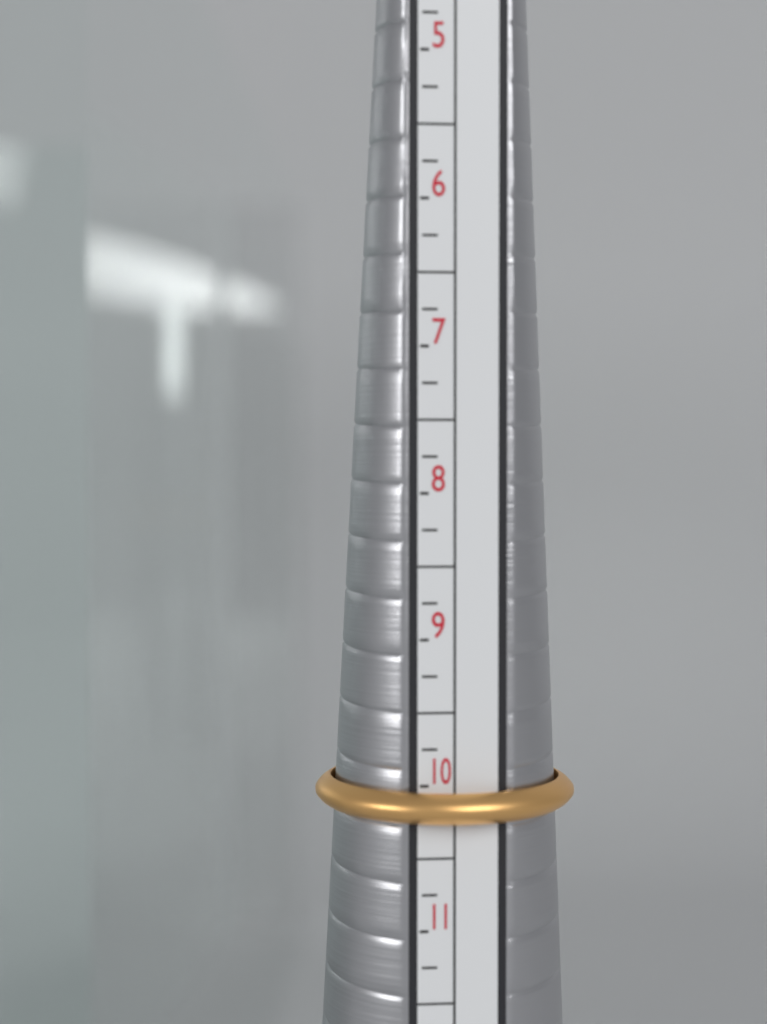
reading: 10.25 (no unit)
